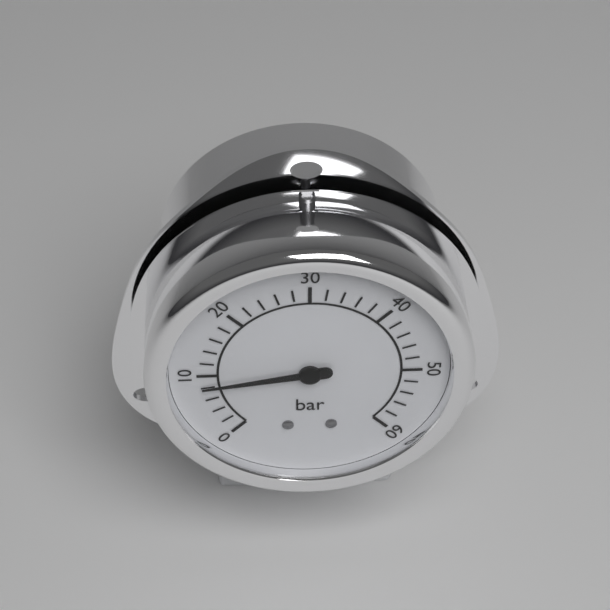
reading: 8 bar
